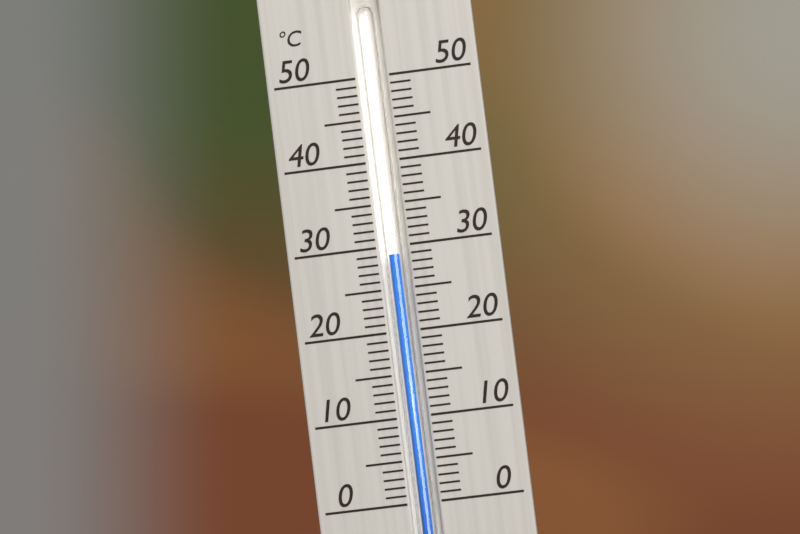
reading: 29 °C
